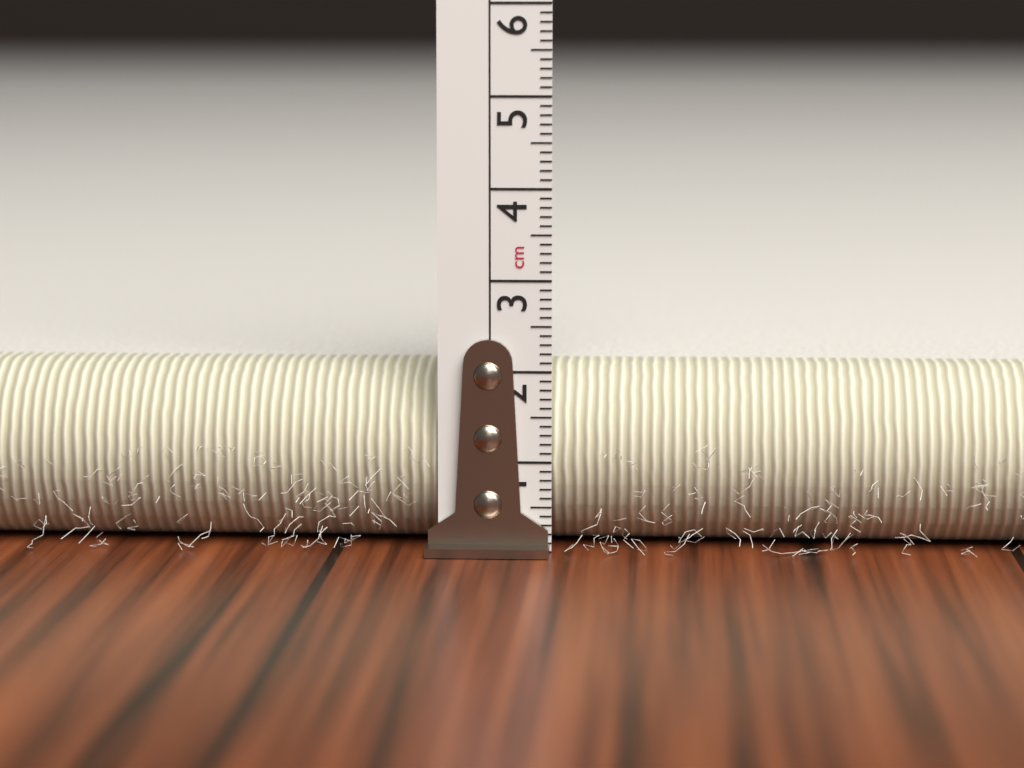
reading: 2.0 cm
